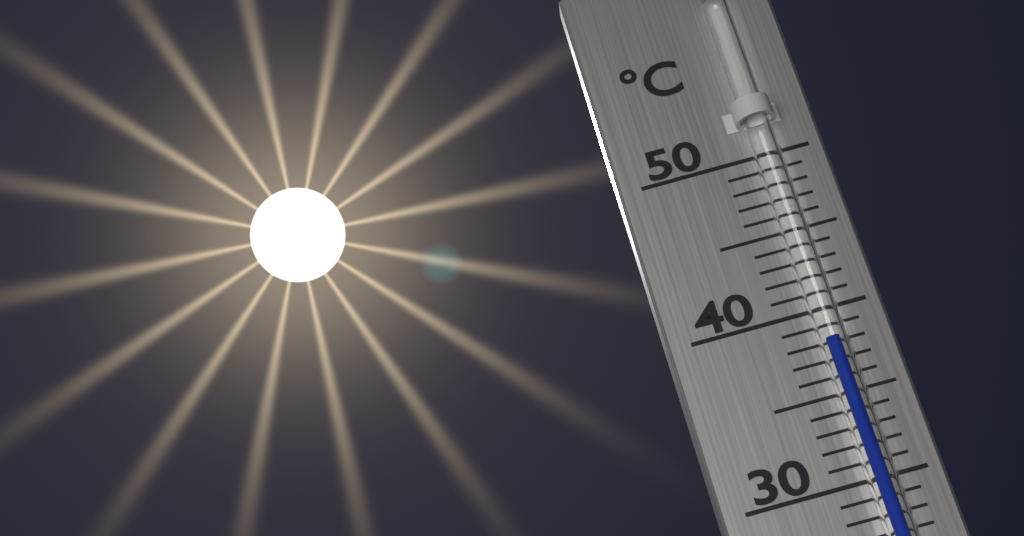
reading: 38 °C
